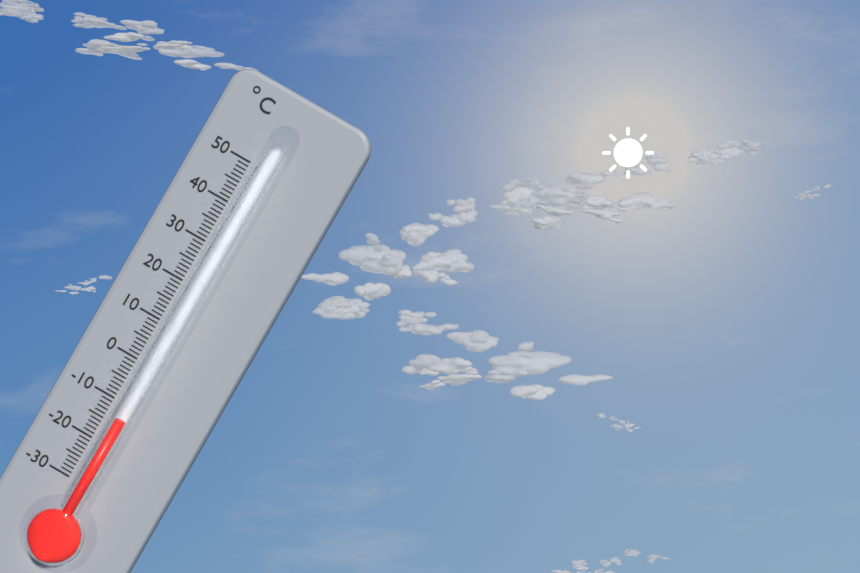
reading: -13 °C
